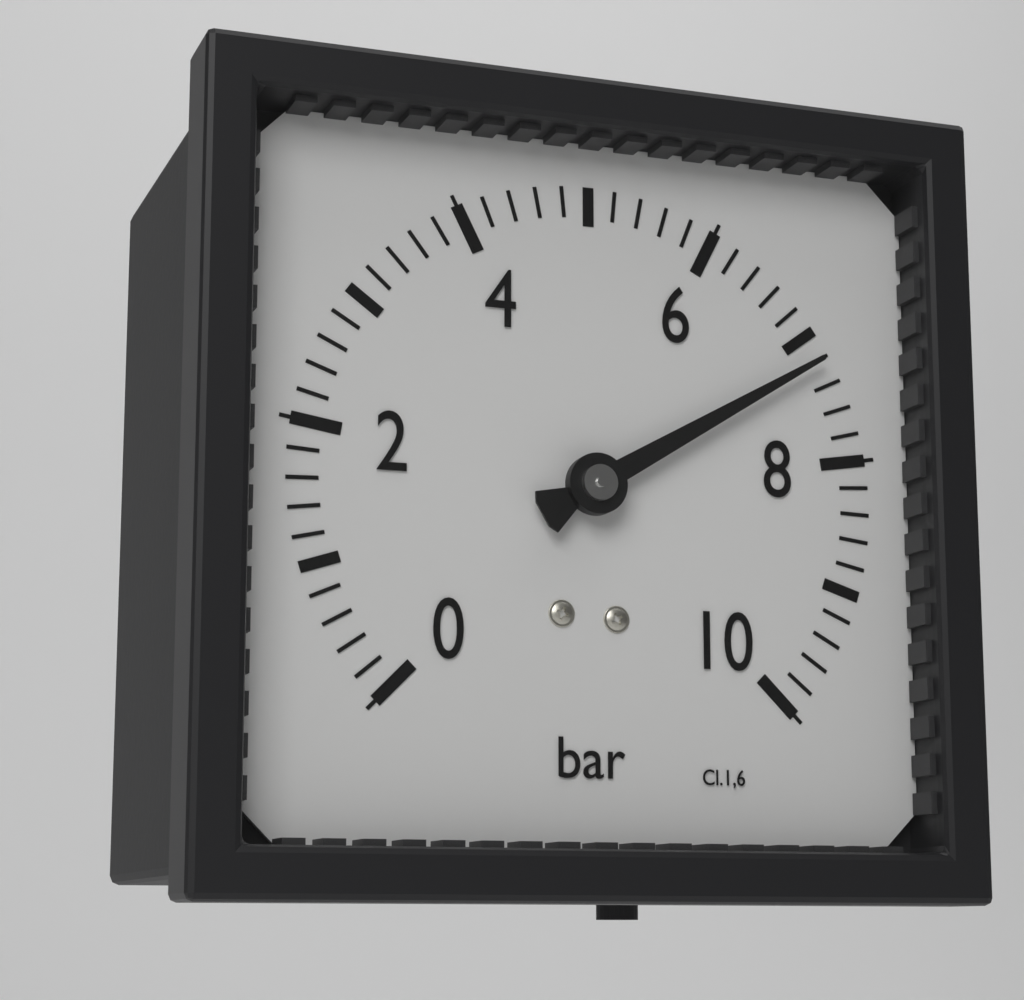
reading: 7.2 bar
